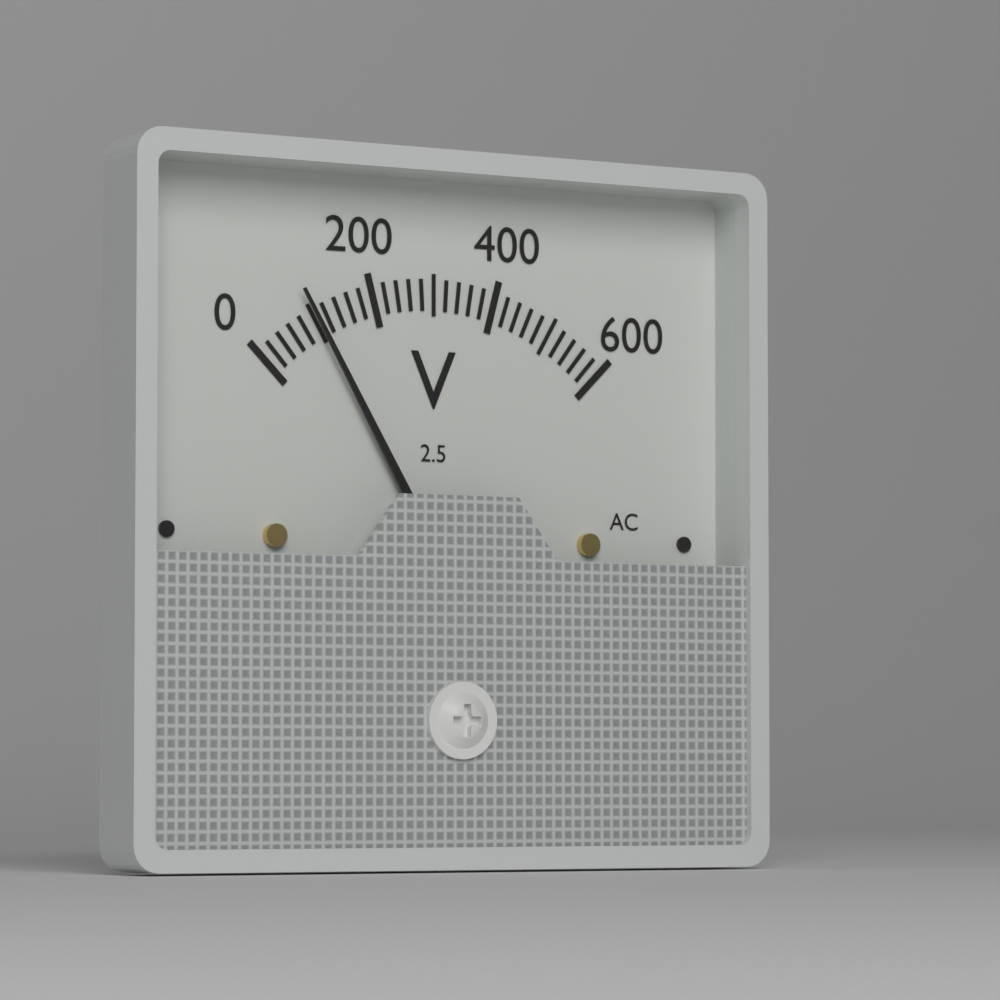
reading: 100 V
